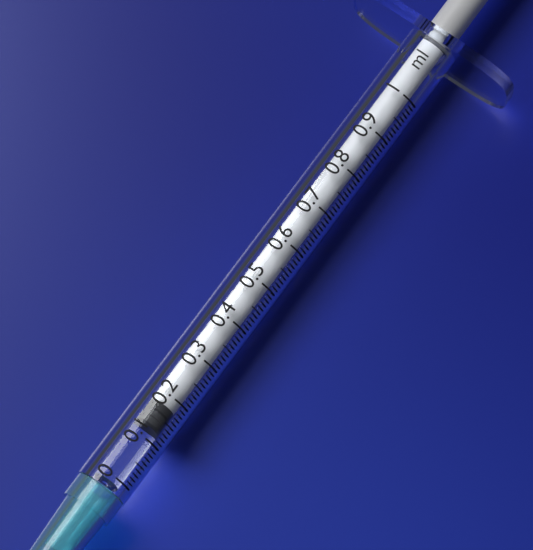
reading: 0.13 ml
